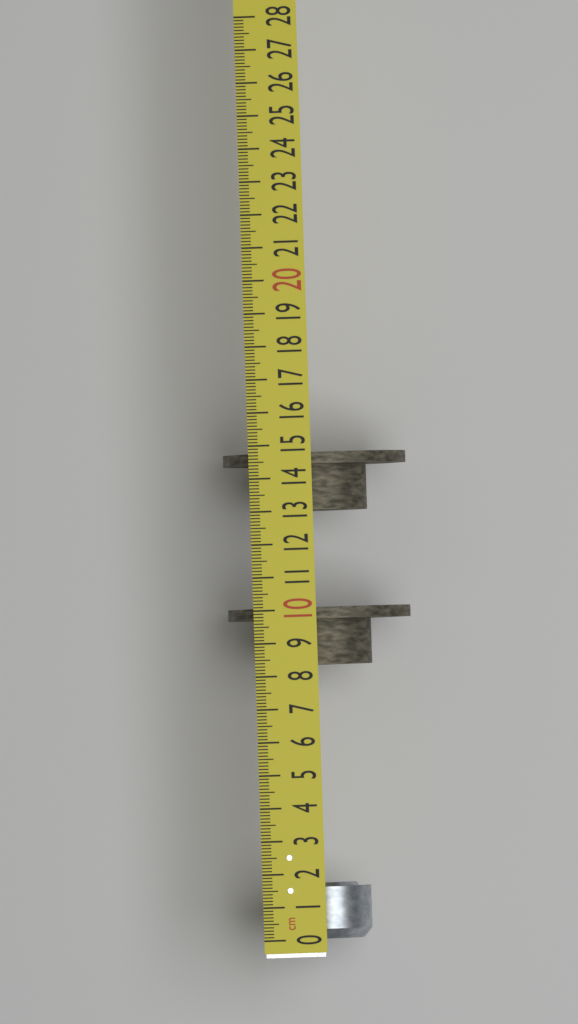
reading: 1.7 cm
